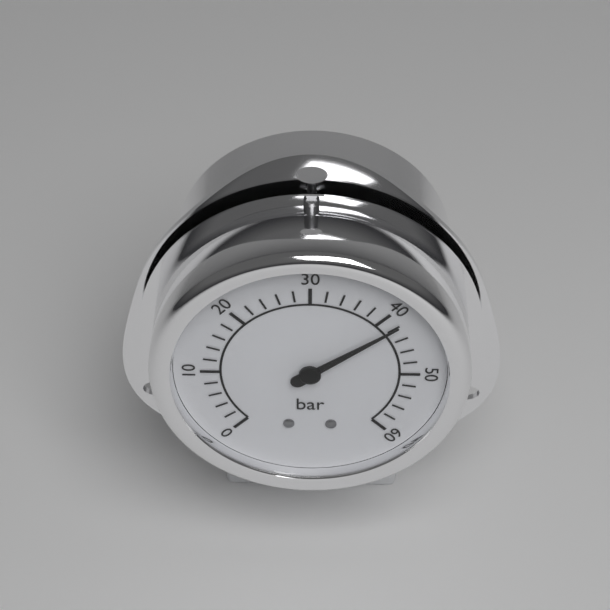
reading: 42 bar
